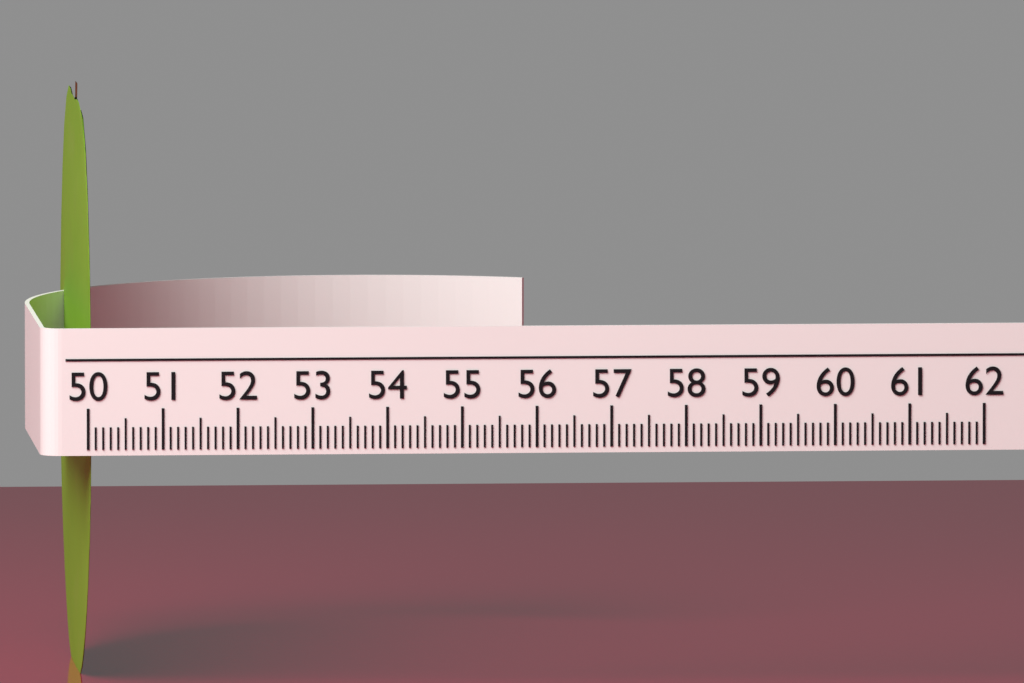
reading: 50.1 (no unit)
